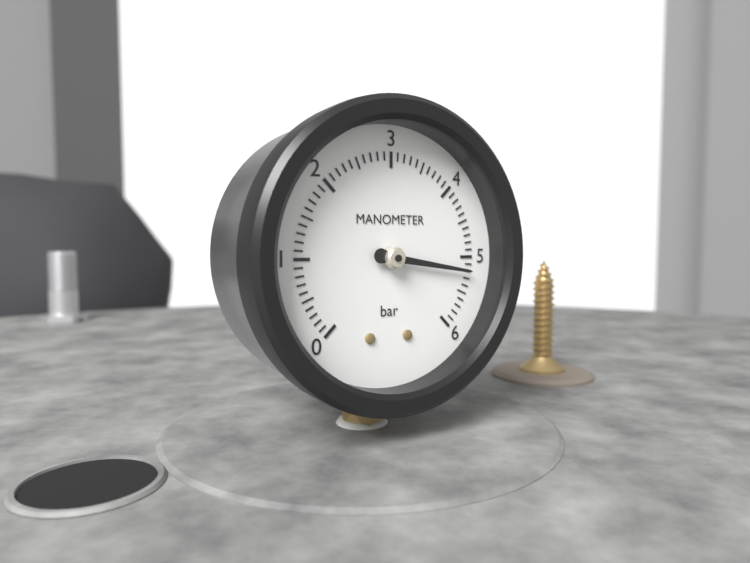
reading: 5.2 bar
